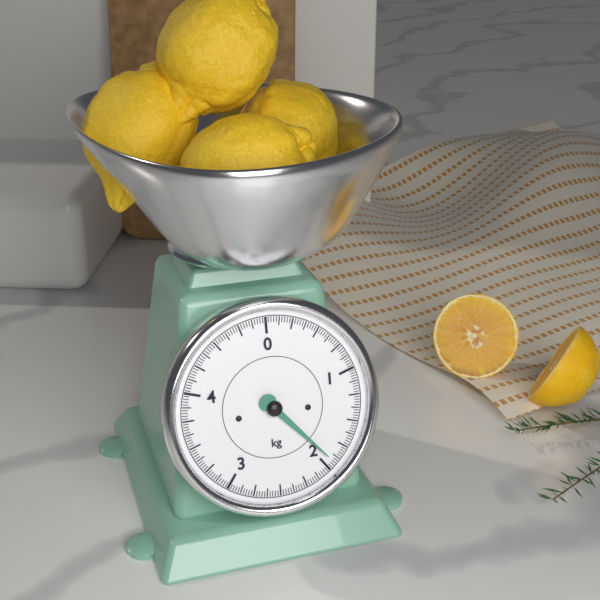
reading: 1.925 kg
